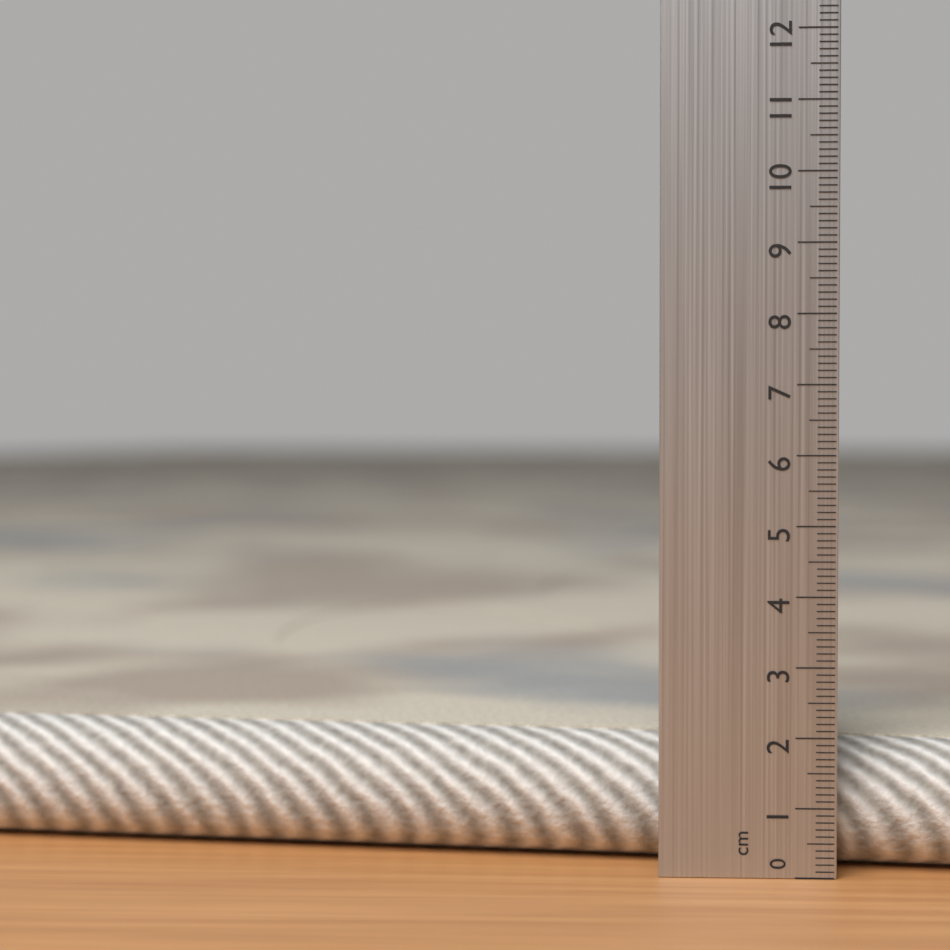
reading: 1.9 cm
